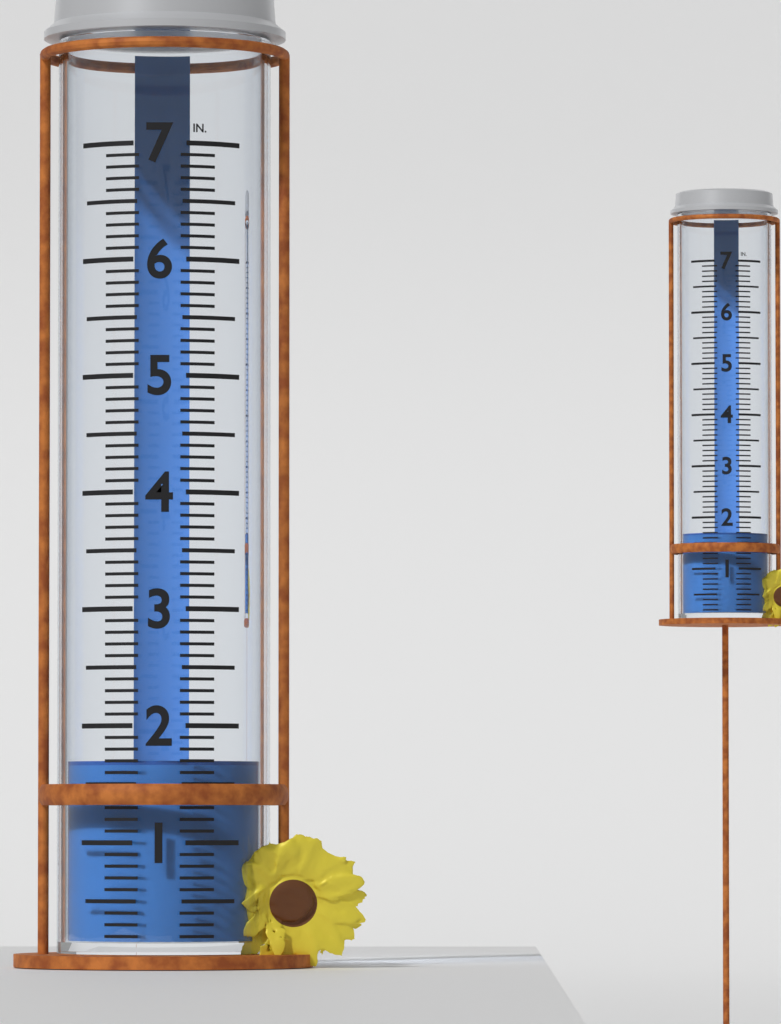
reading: 1.7 in
